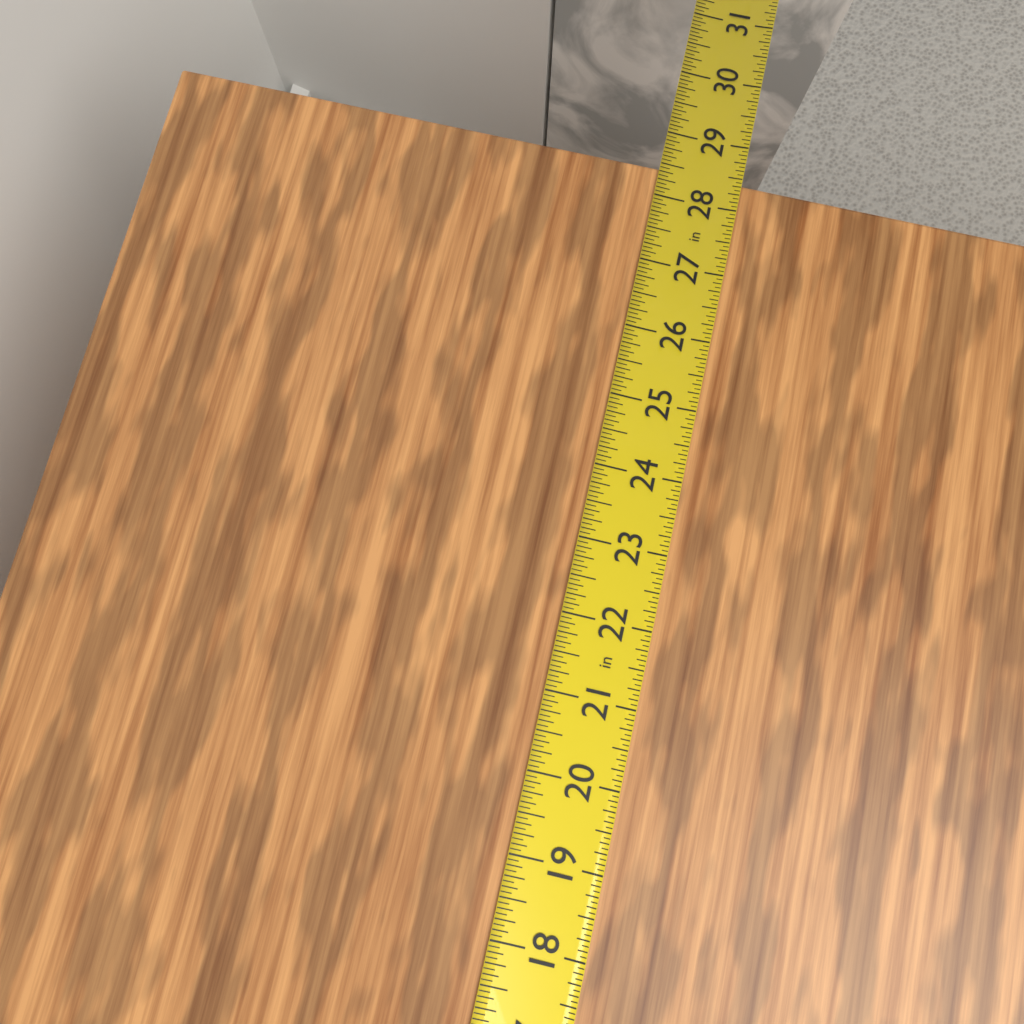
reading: 28.4375 in
